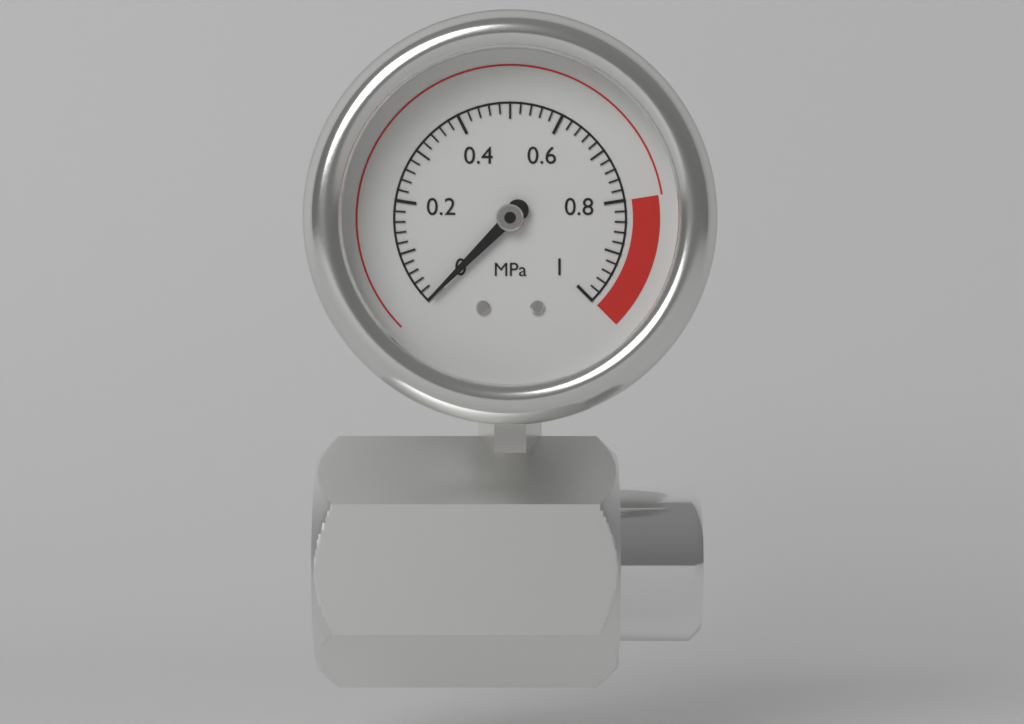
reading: 0.00 MPa
